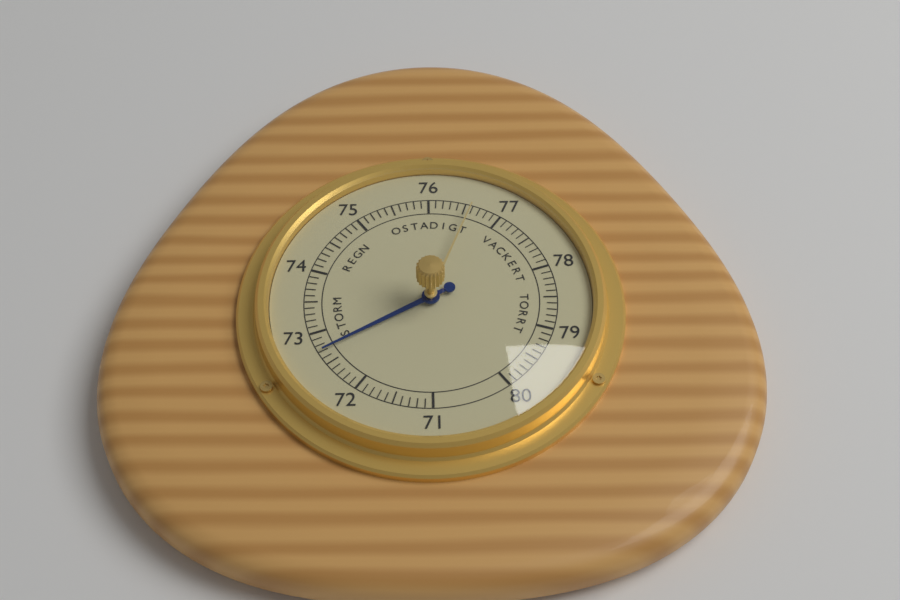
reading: 72.7 (no unit)
